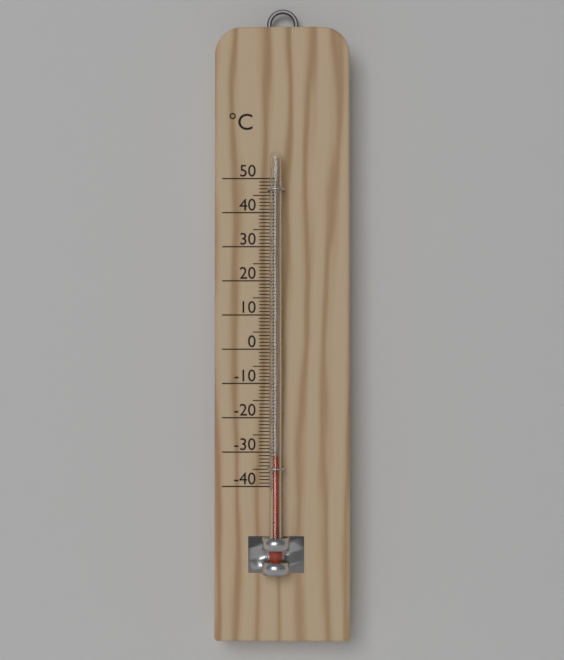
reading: -31 °C
